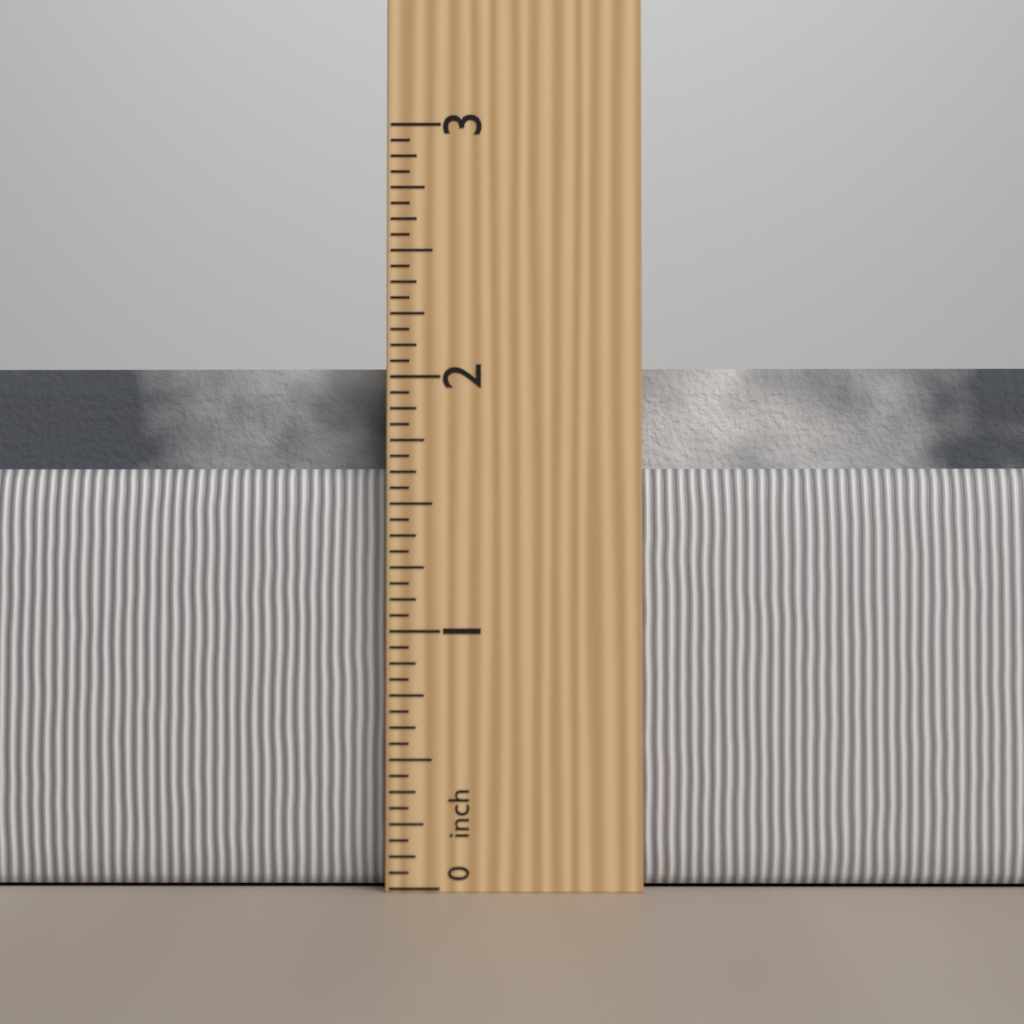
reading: 2.0625 in
